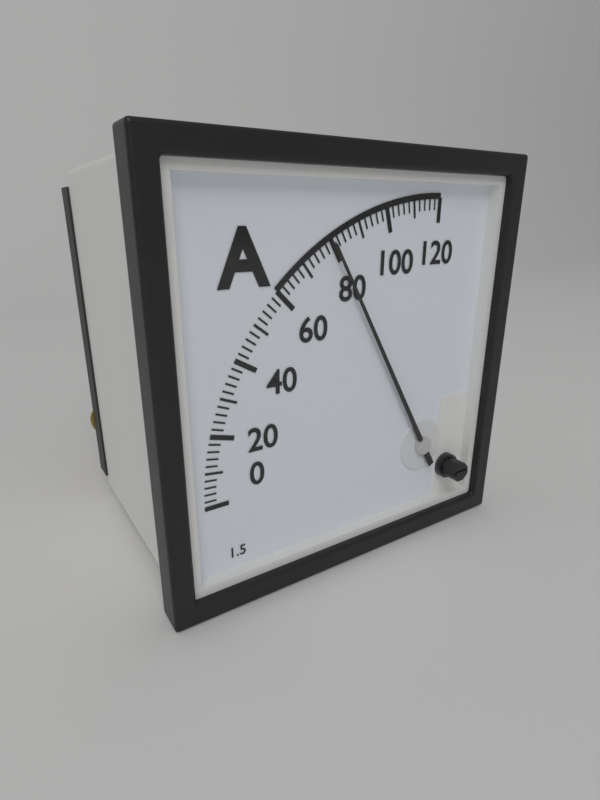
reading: 80 A
